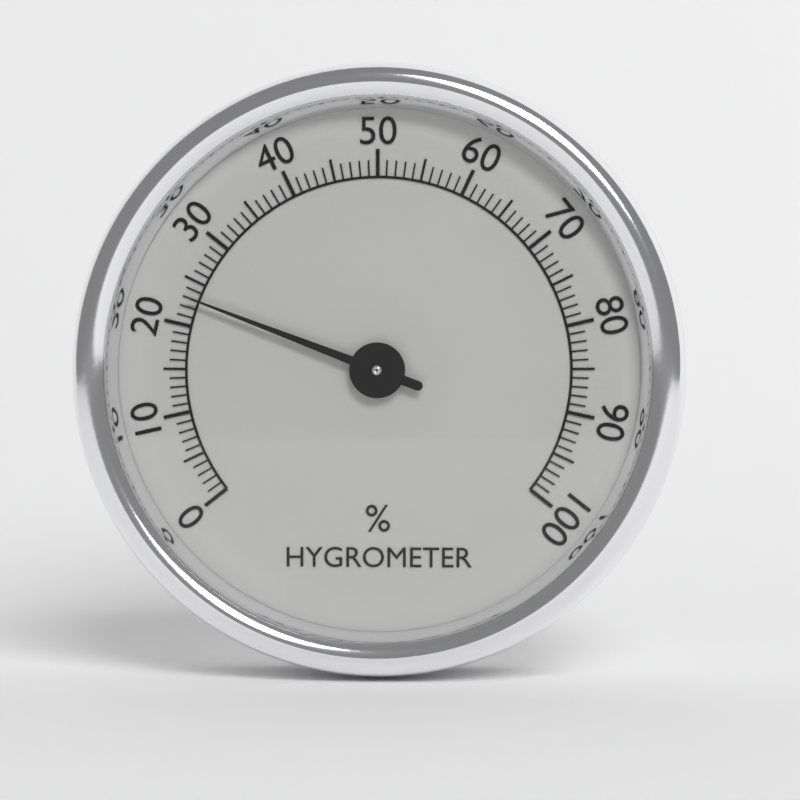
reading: 23 %
